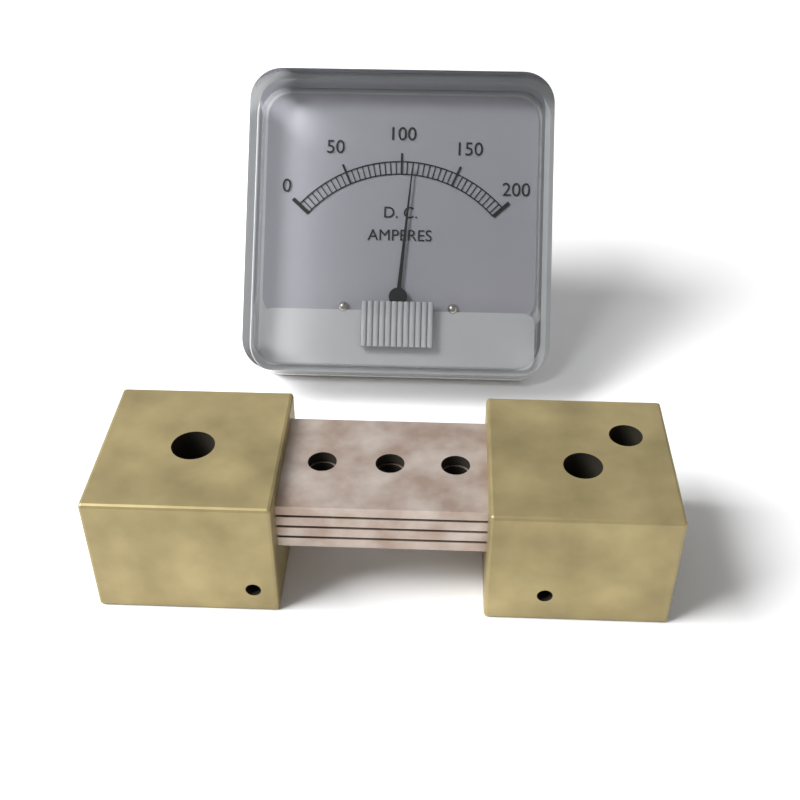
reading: 110 A
